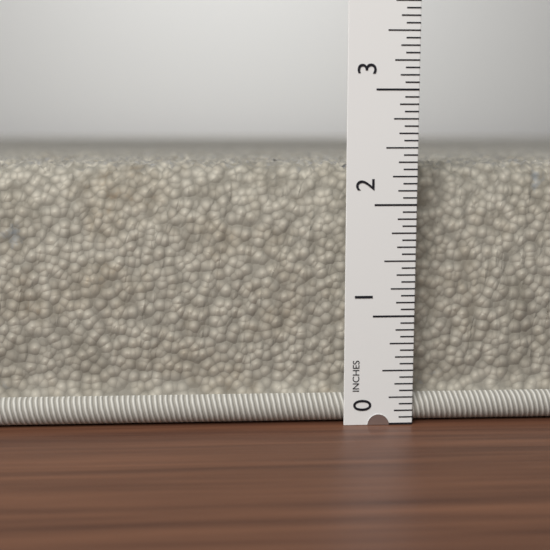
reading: 2.3750 in
